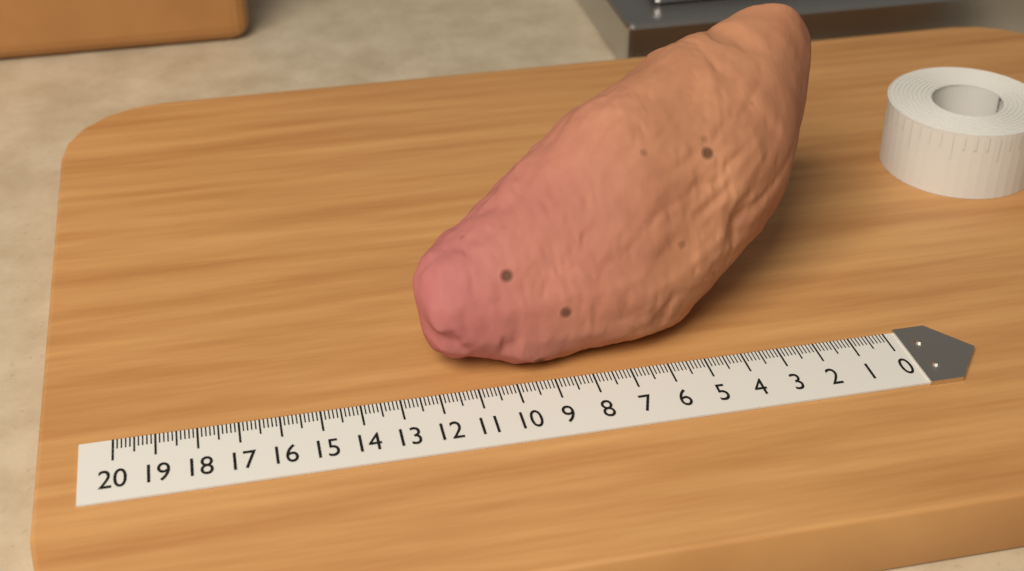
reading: 12.3 (no unit)
